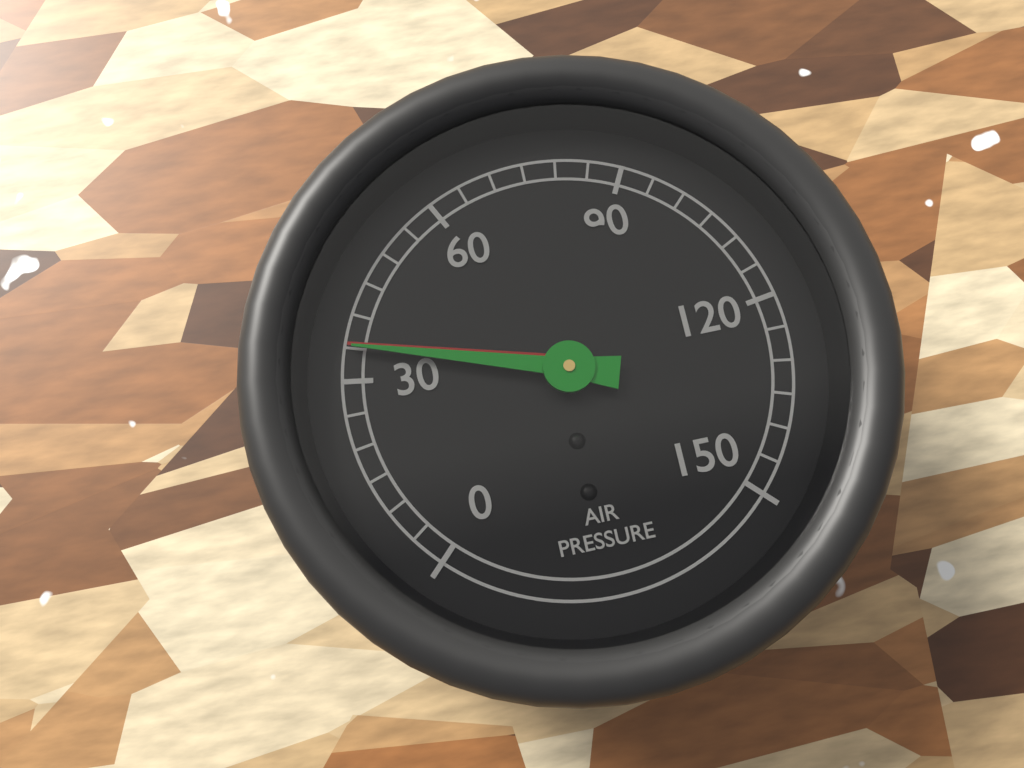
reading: 35 (no unit)
